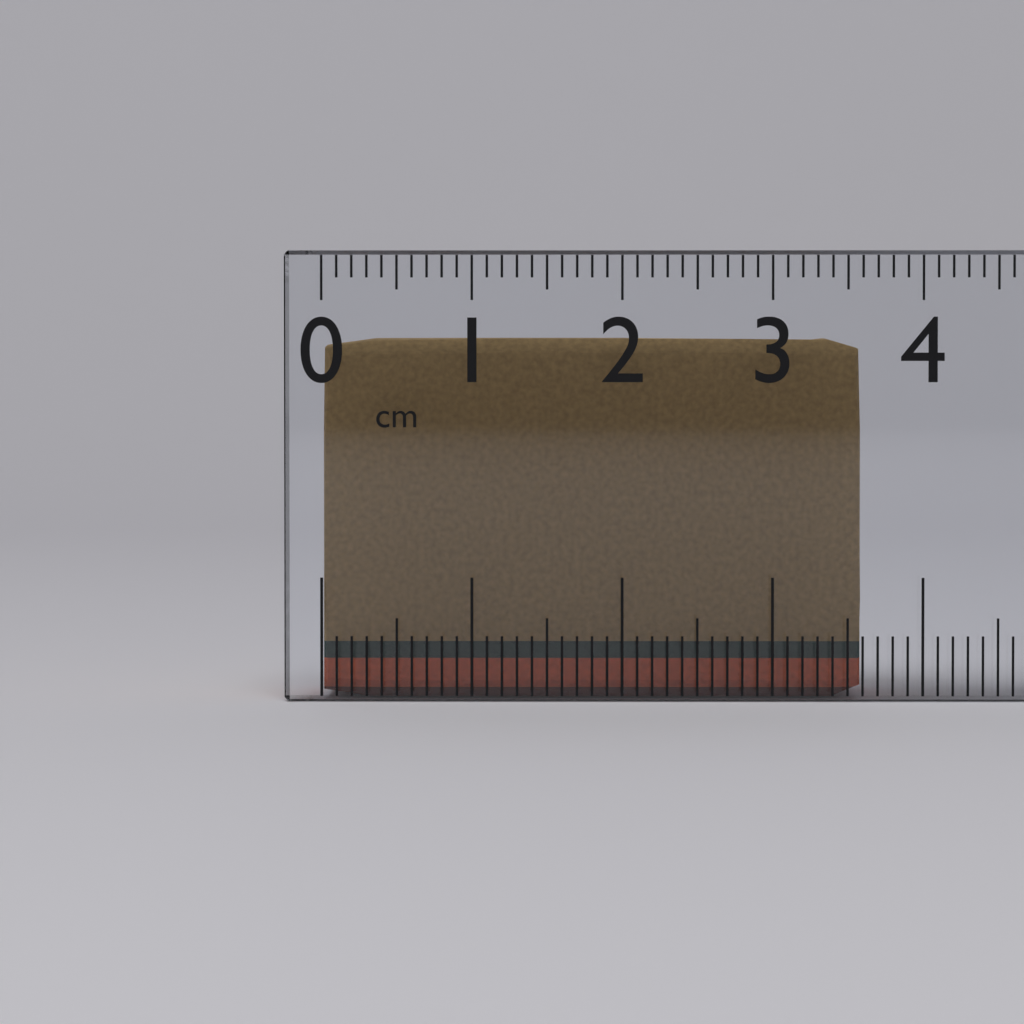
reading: 3.6 cm
